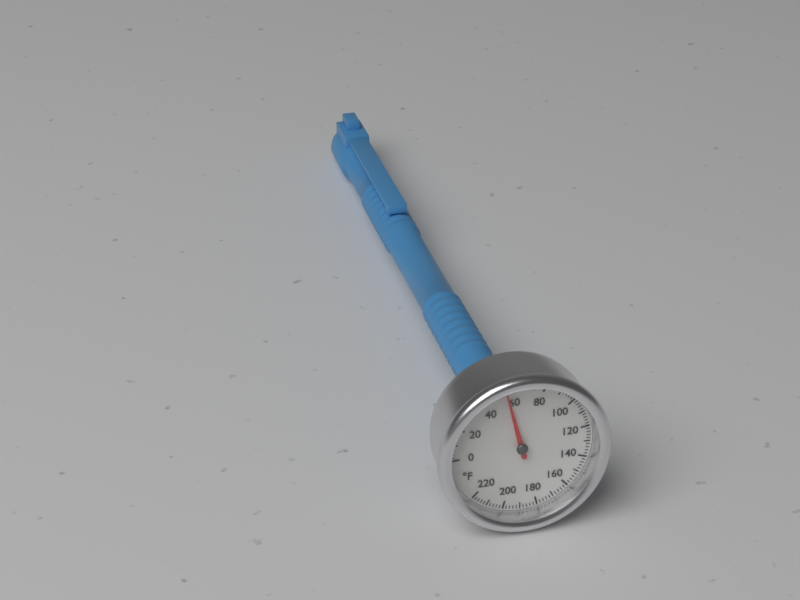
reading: 56 °F
